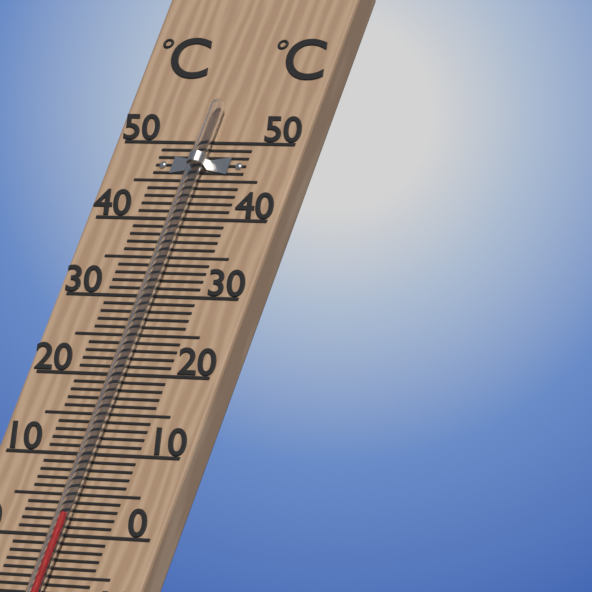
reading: 2 °C
